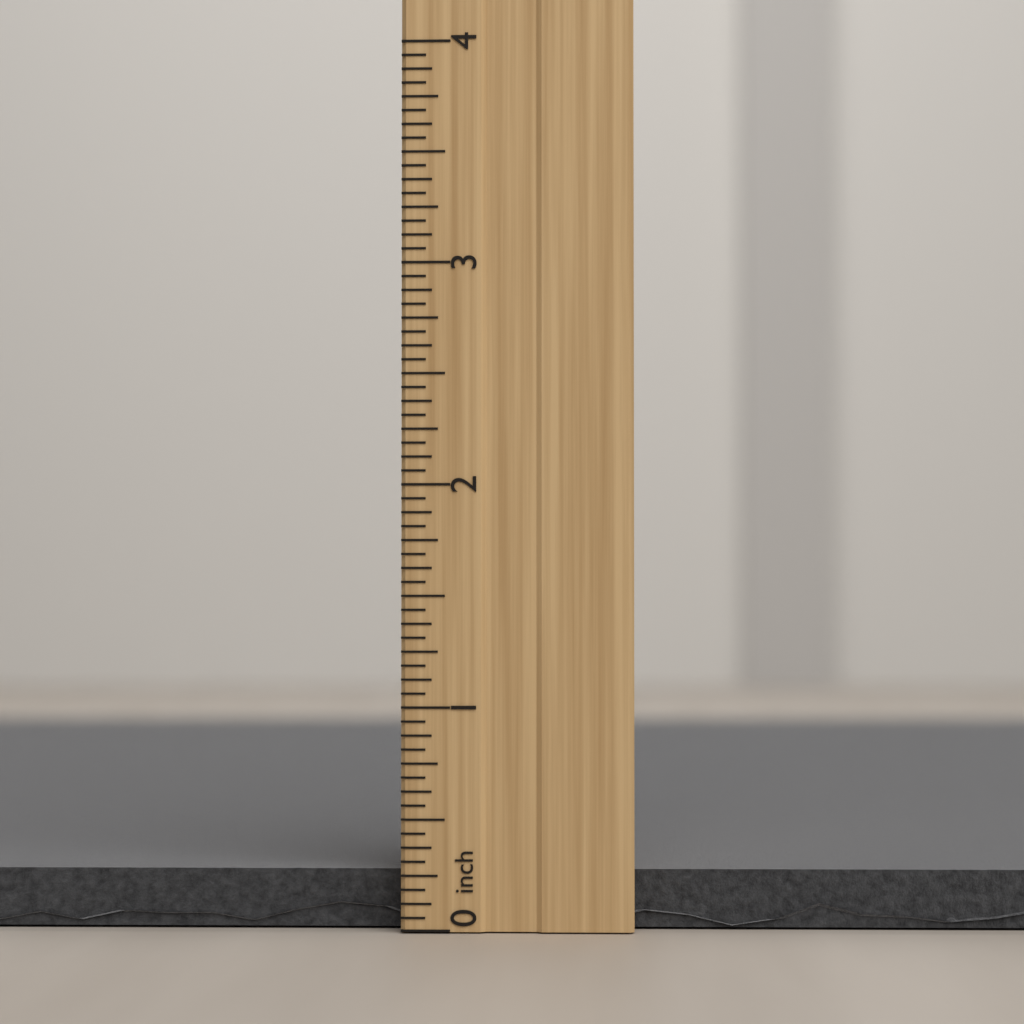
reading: 0.3125 inch
